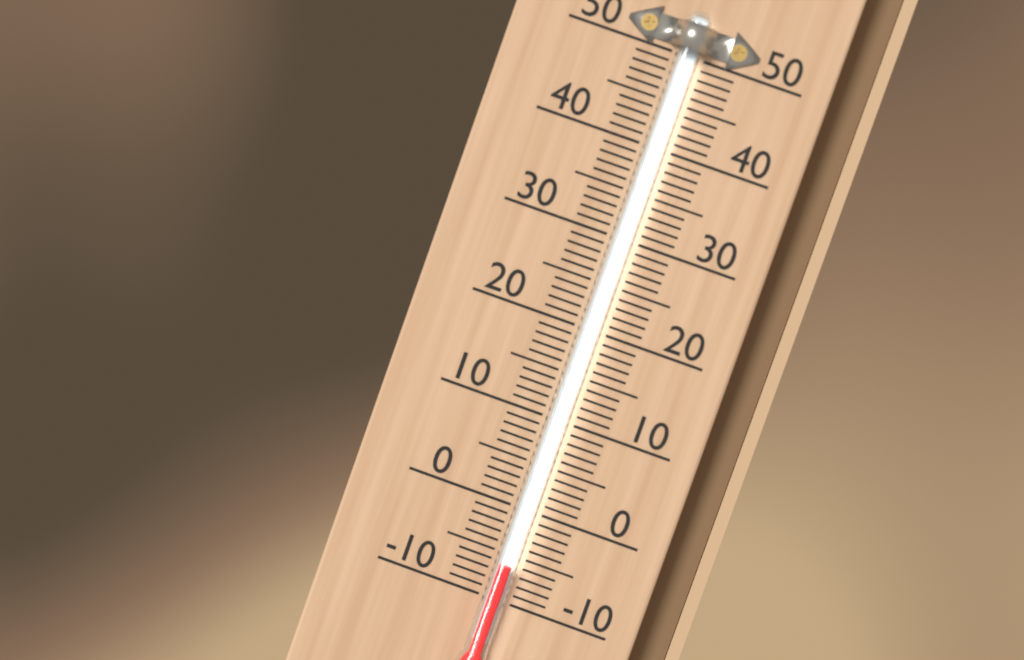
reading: -6 (no unit)
